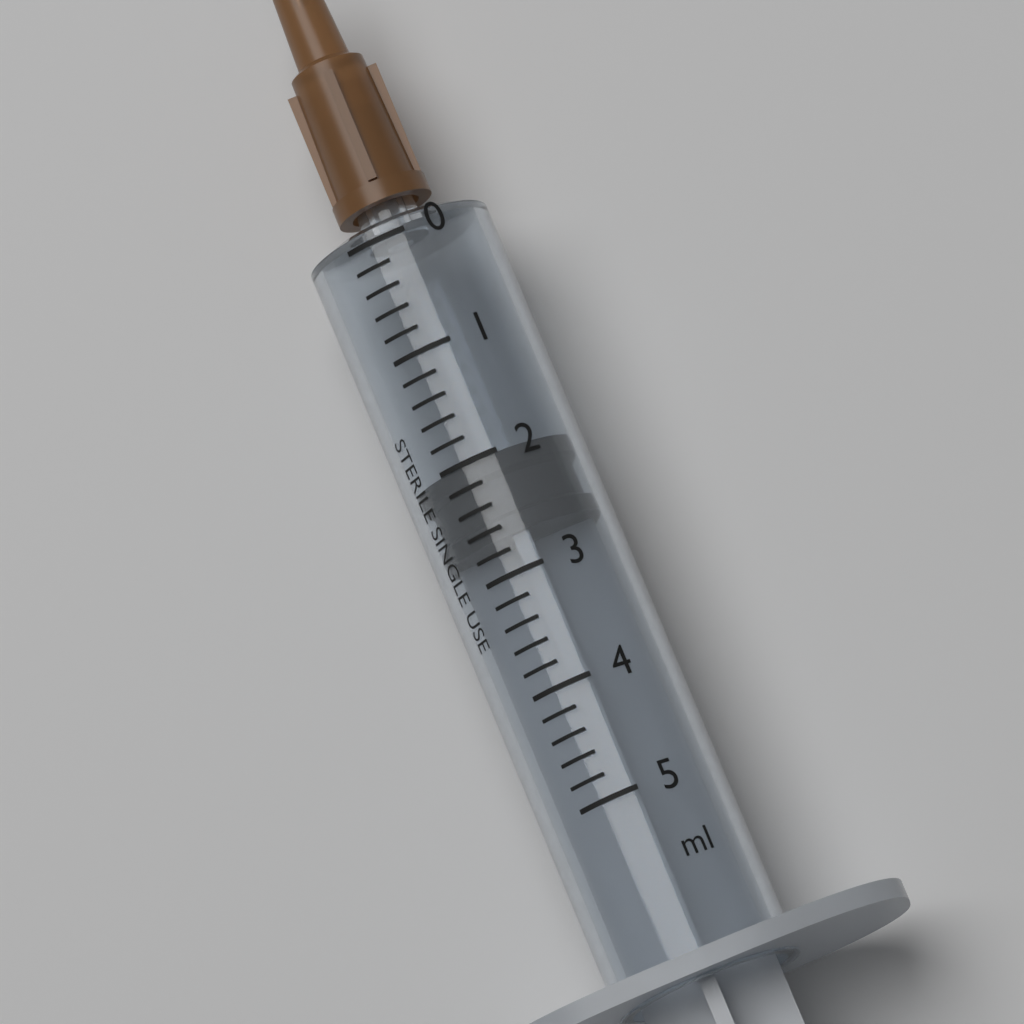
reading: 2.0 ml
